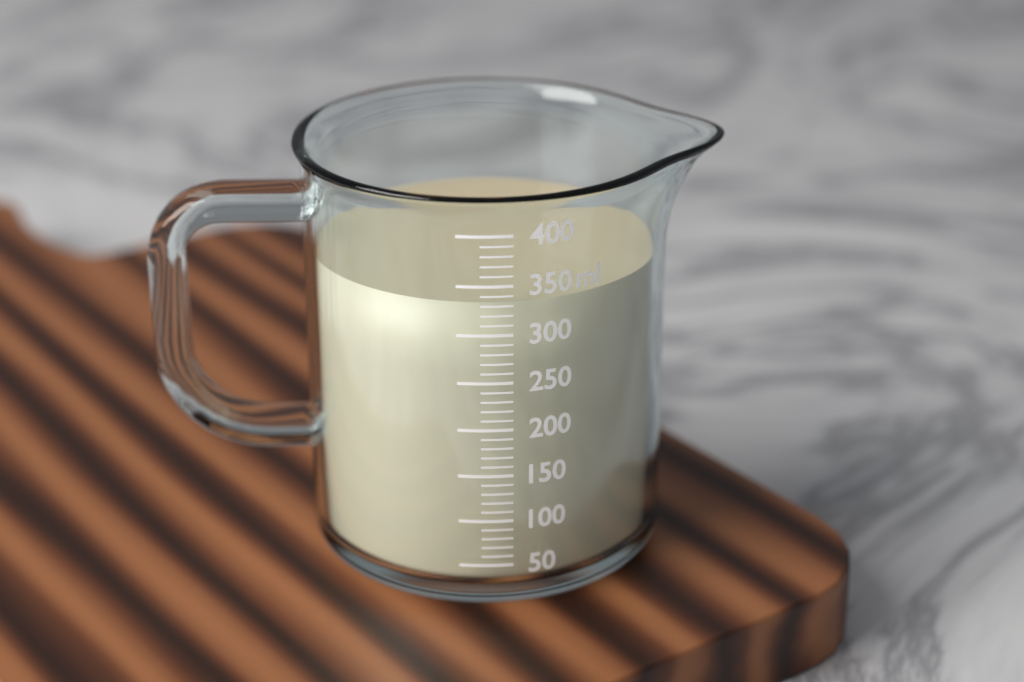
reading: 330 ml
